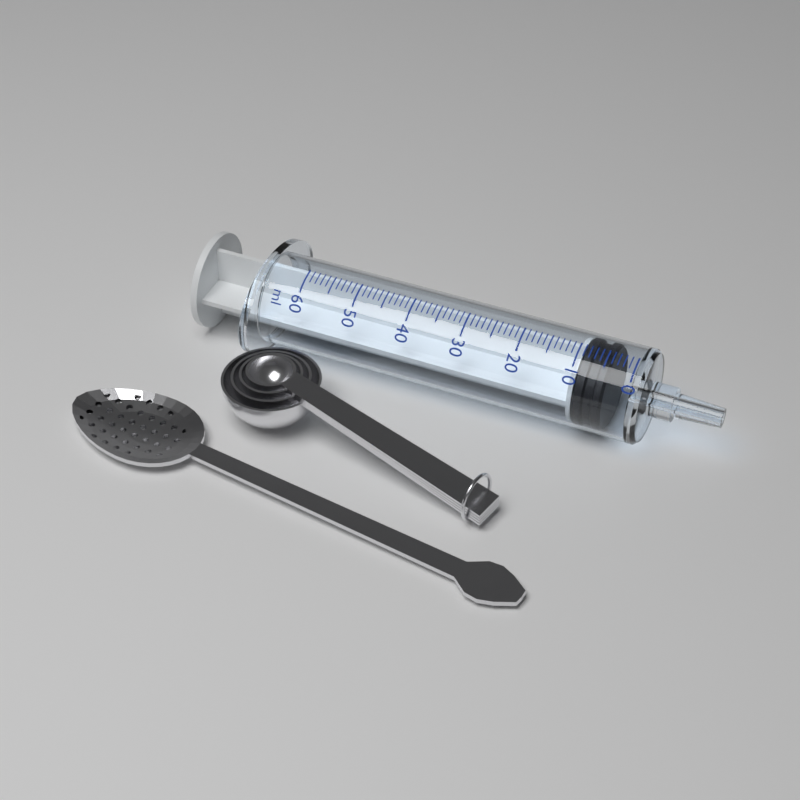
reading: 4 ml
